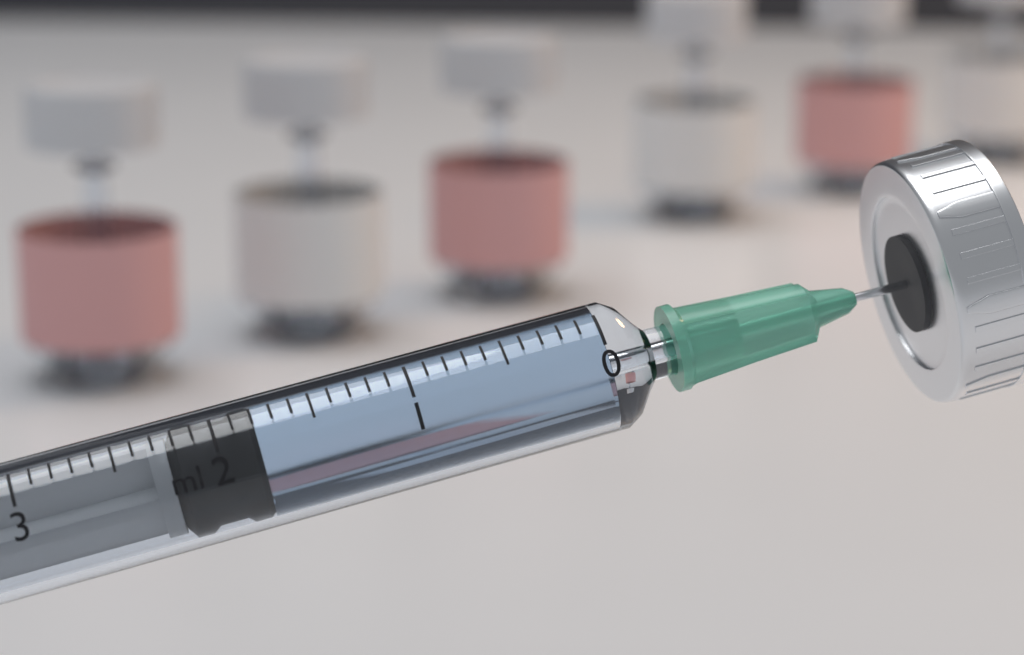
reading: 1.8 ml
